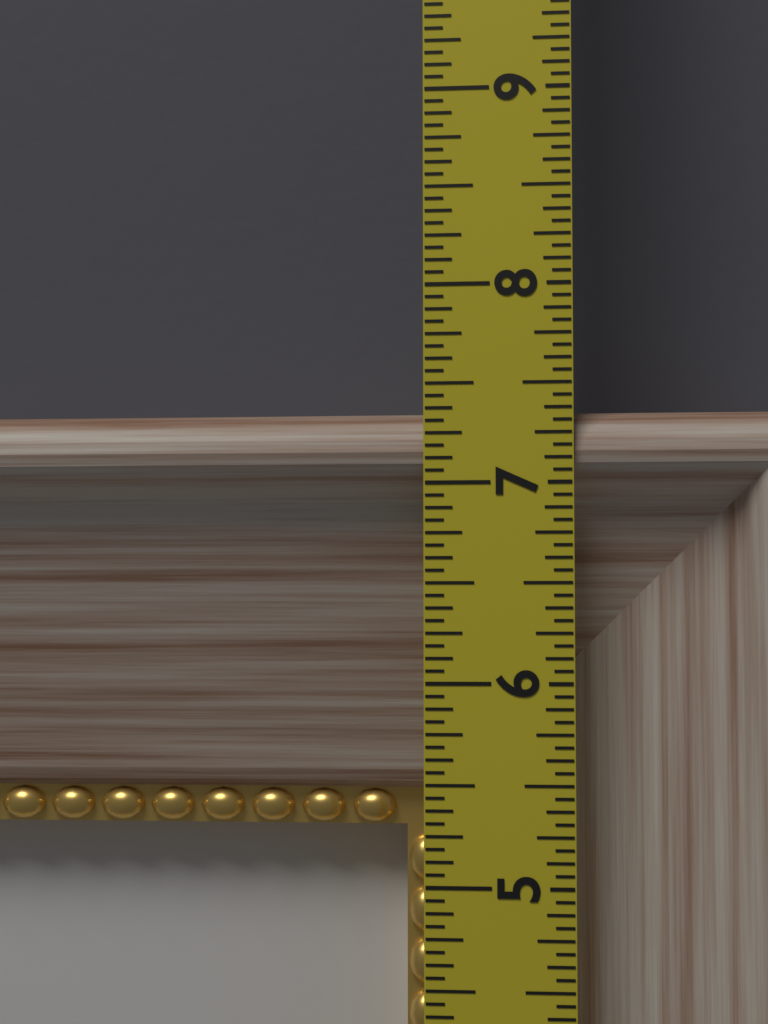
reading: 7.3750 in
